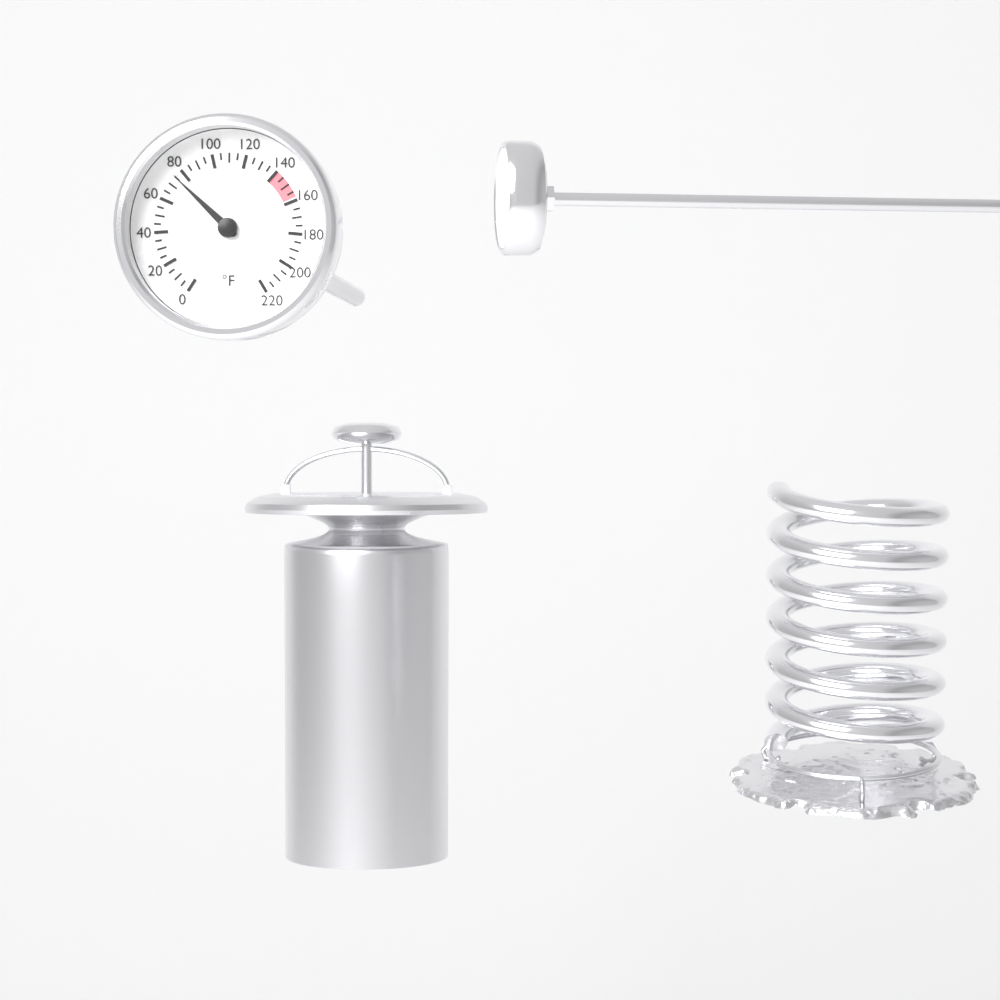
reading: 75 °F
